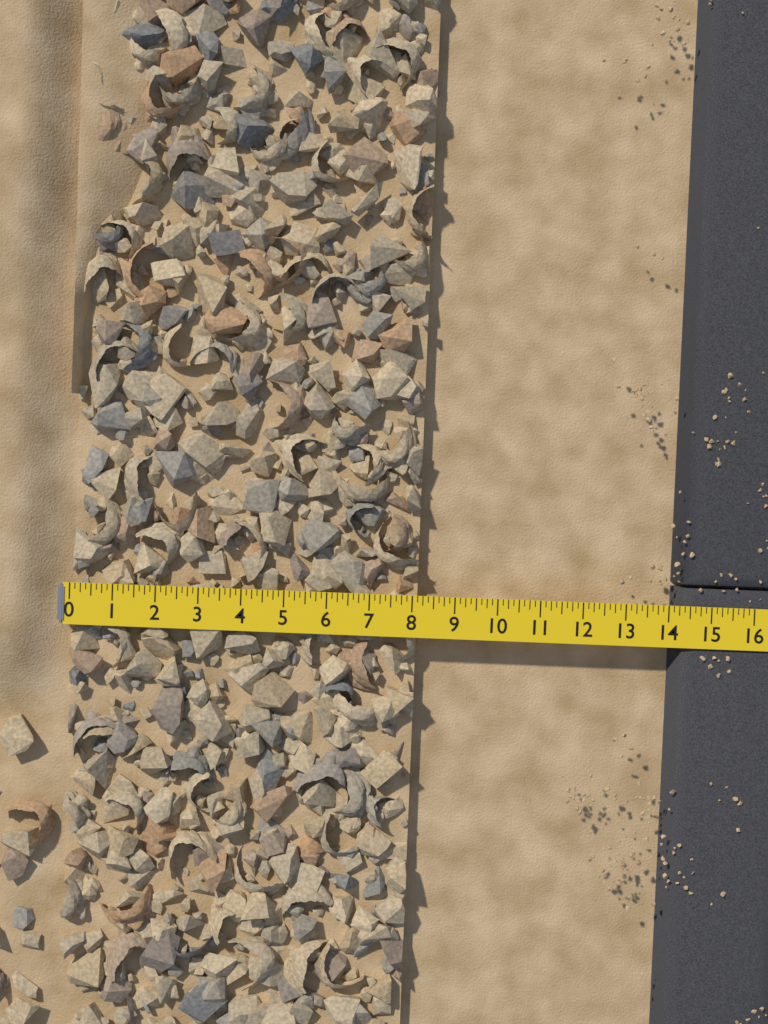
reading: 8.125 (no unit)
